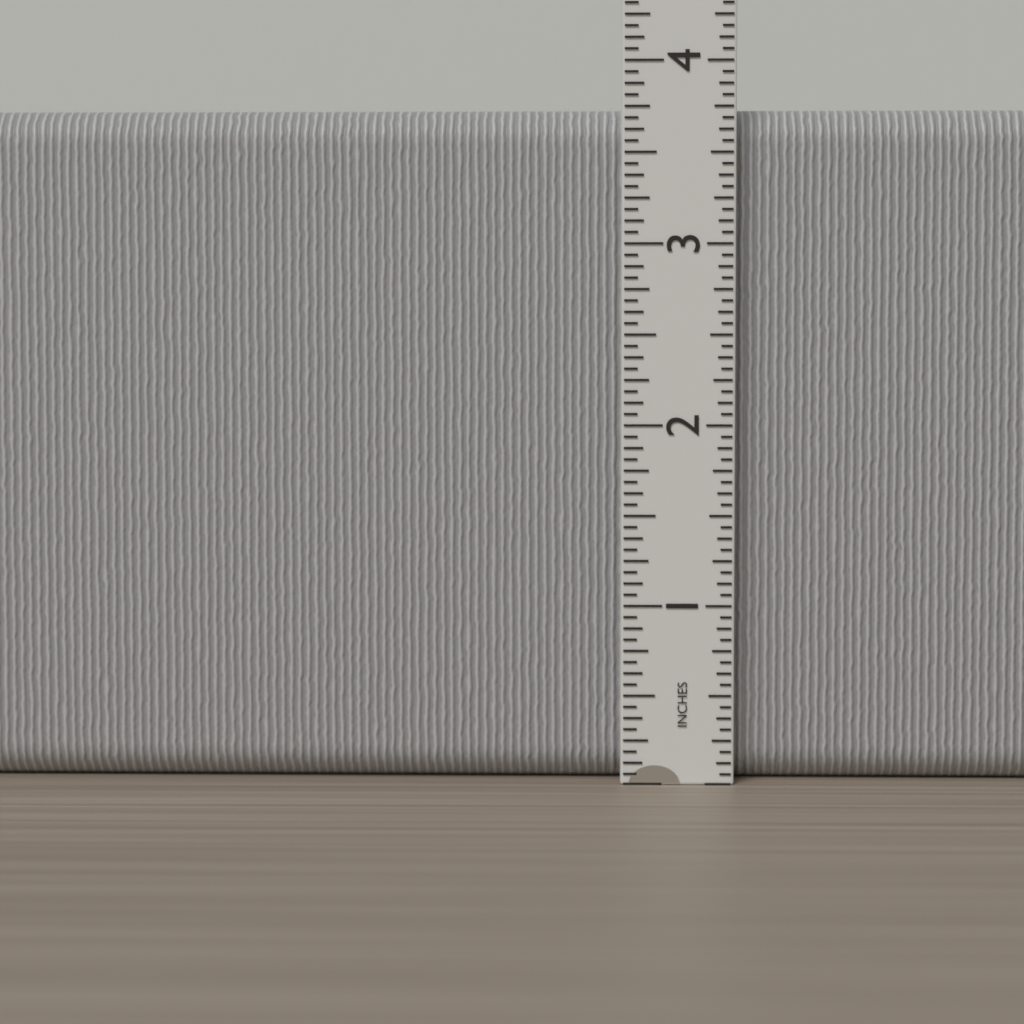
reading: 3.7500 in
